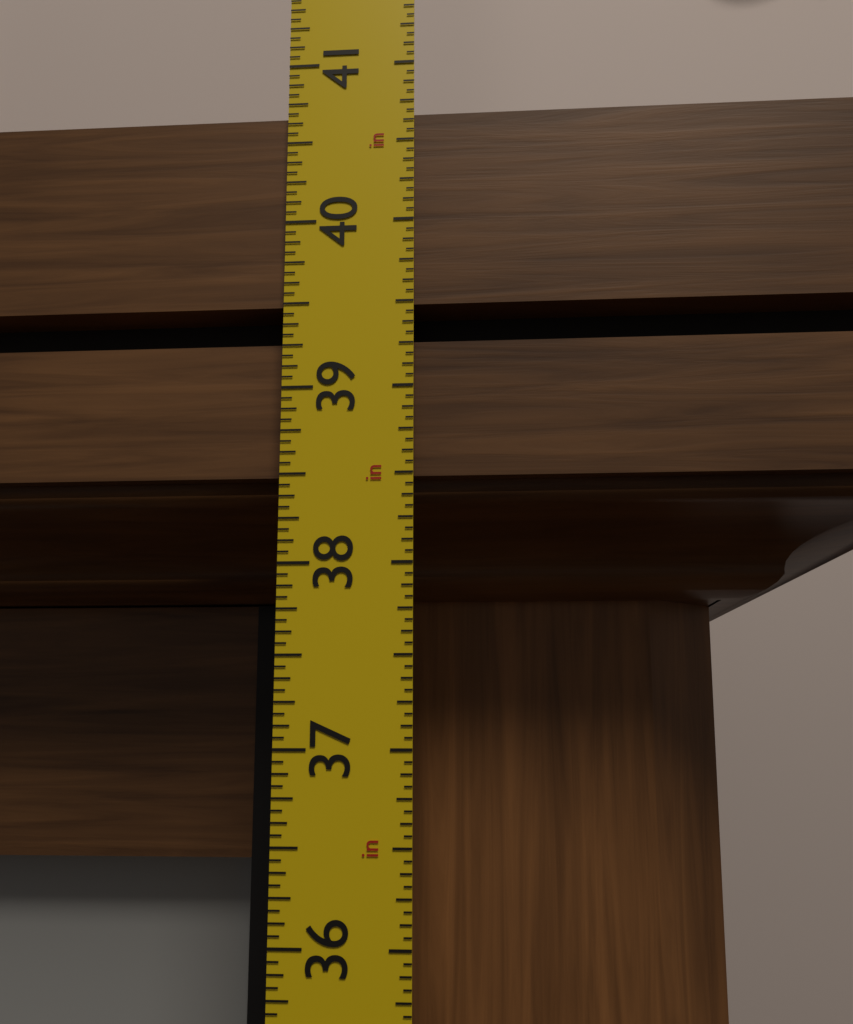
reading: 40.6875 in
